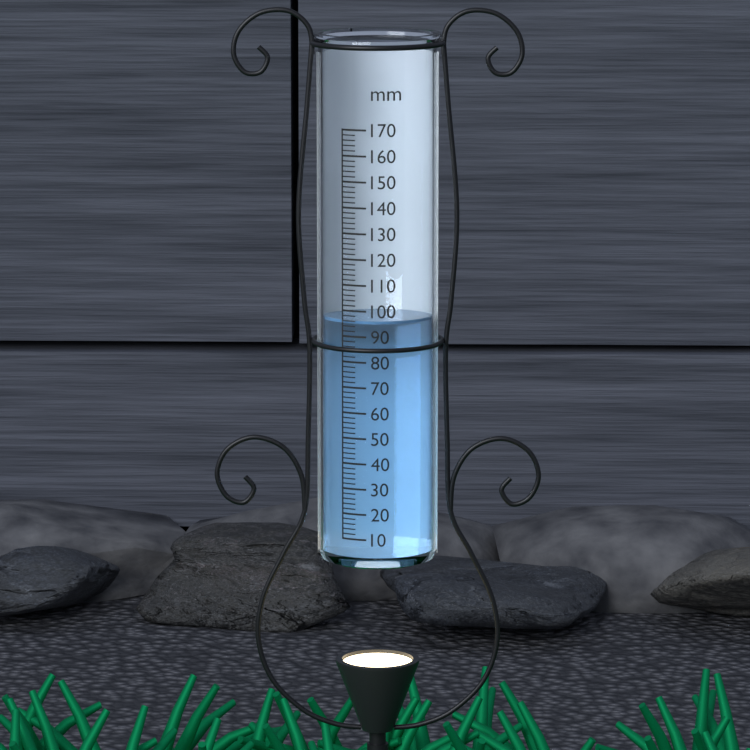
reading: 96 mm
